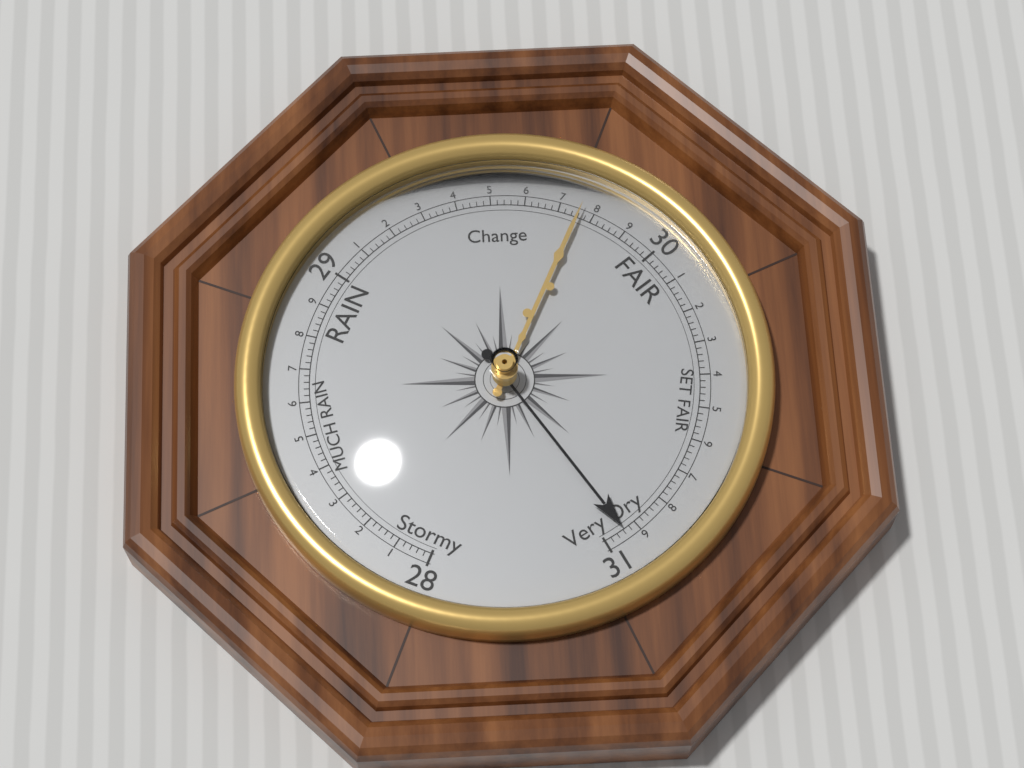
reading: 30.94 (no unit)
